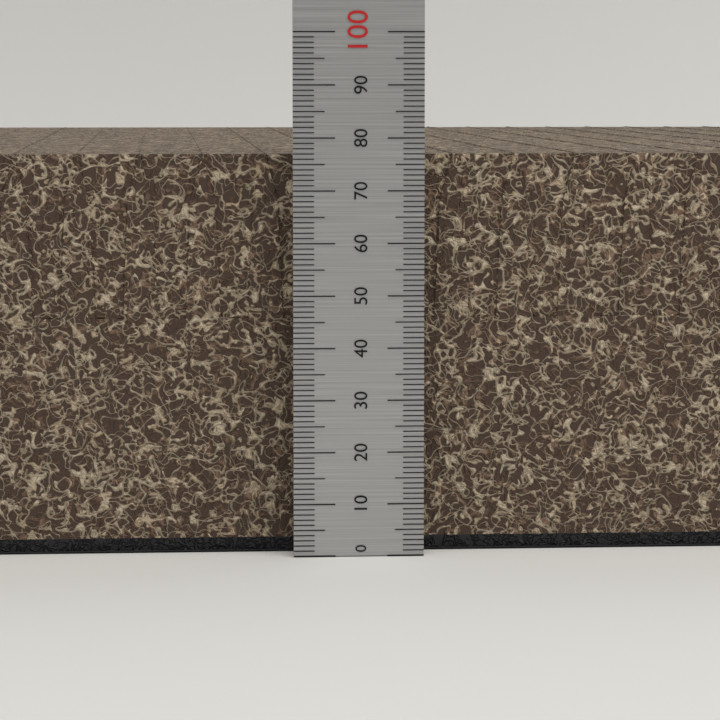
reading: 77 (no unit)
